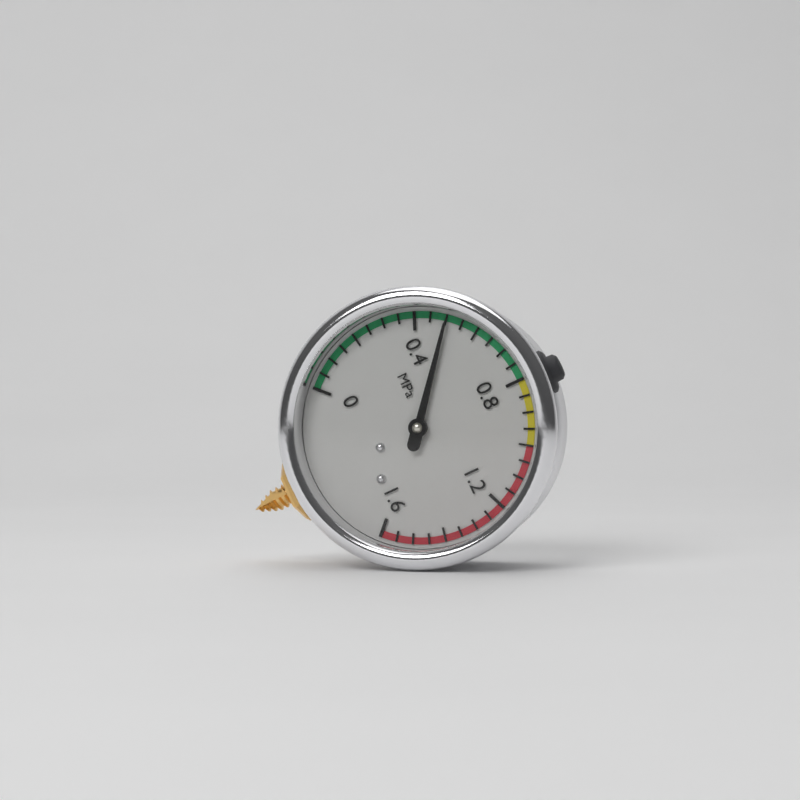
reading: 0.50 MPa
